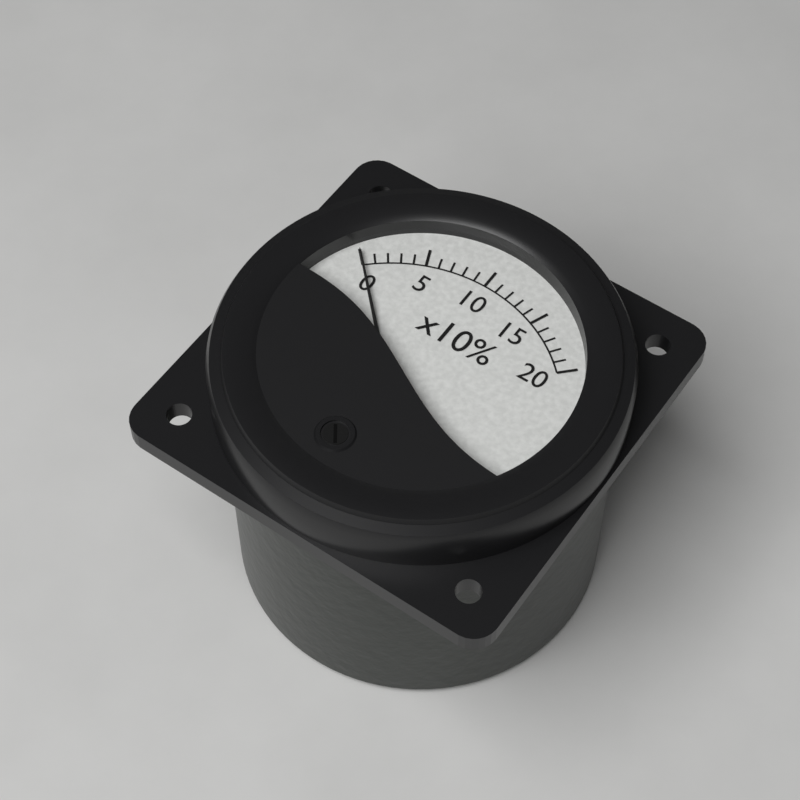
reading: 0 %
